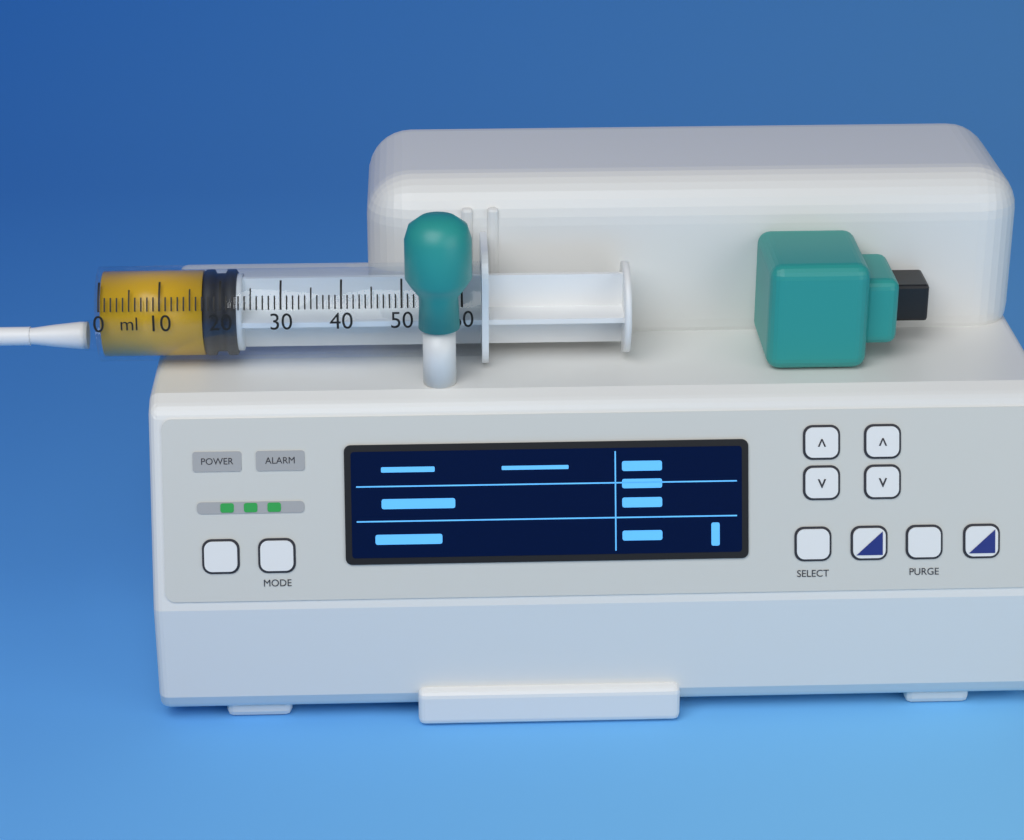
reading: 17 ml
